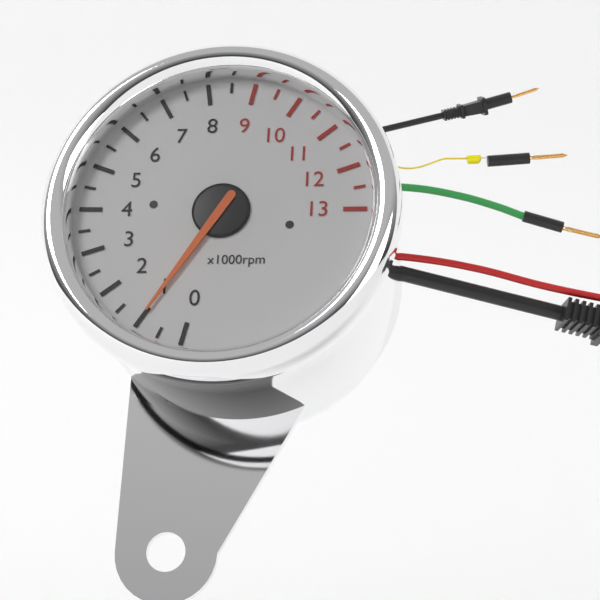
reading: 1.0 x1000rpm
